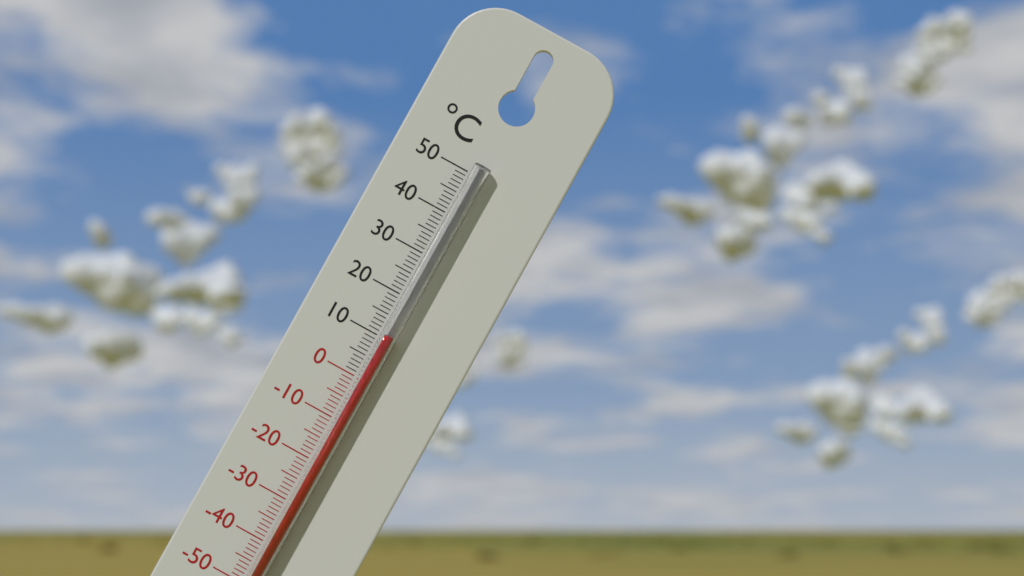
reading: 11 °C
